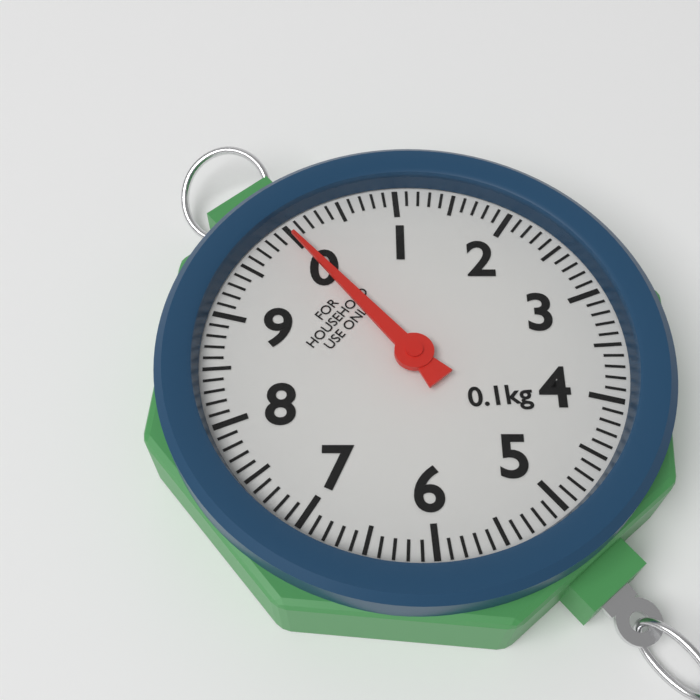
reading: 0.0 kg
